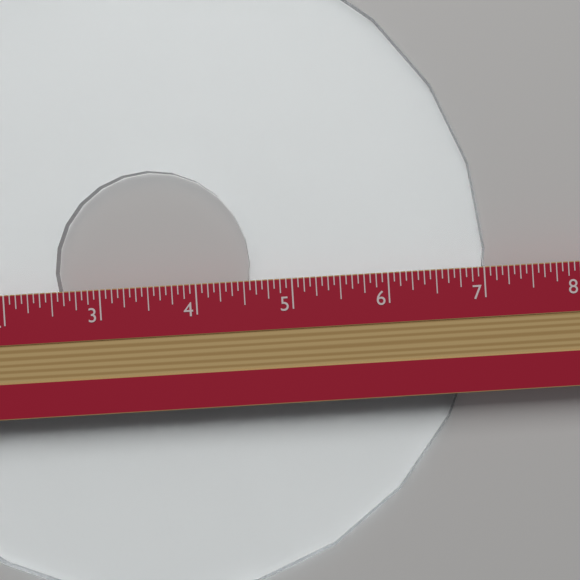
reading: 7.0625 in
